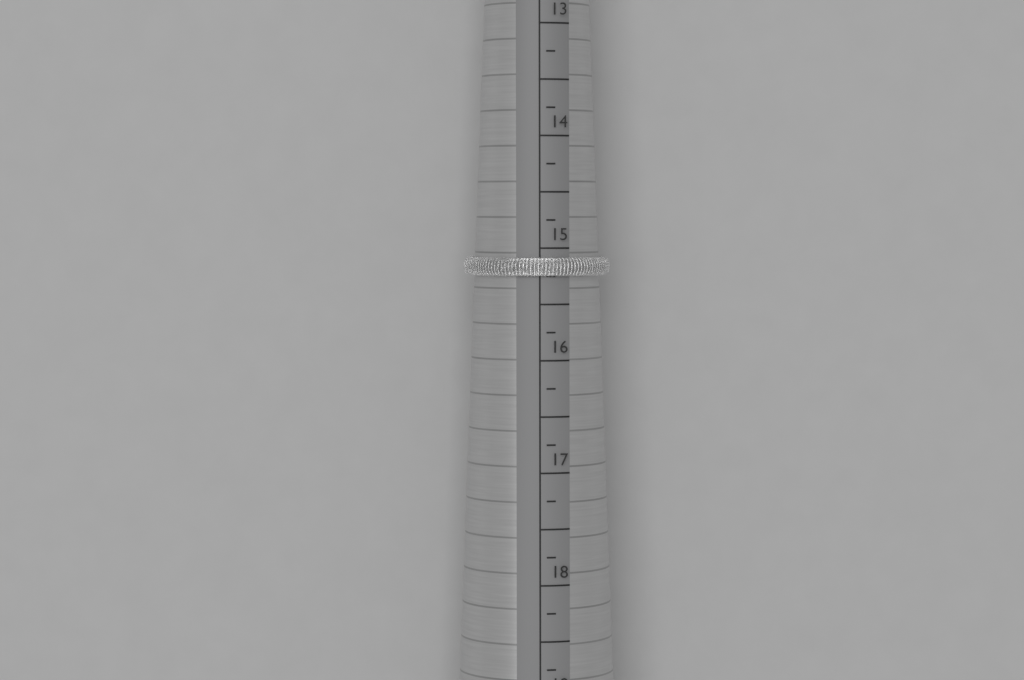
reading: 15.25 mm
